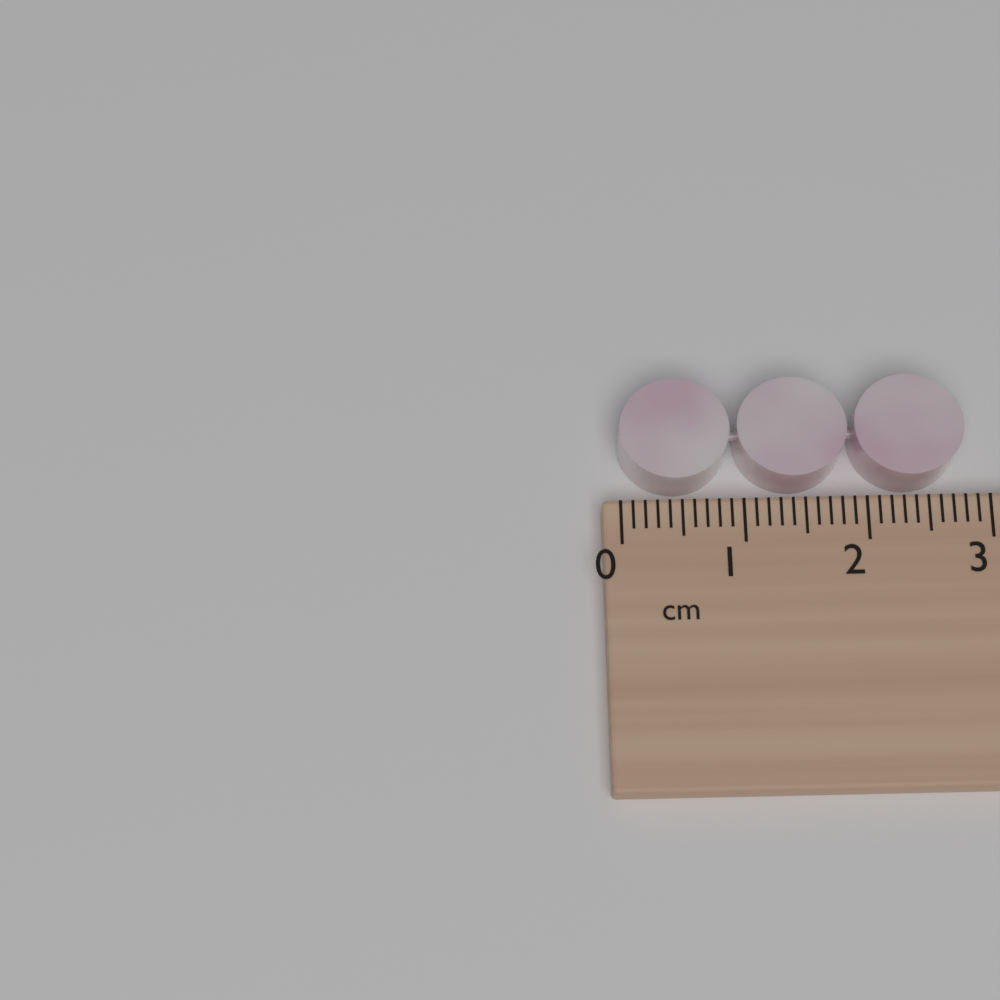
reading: 2.8 cm
